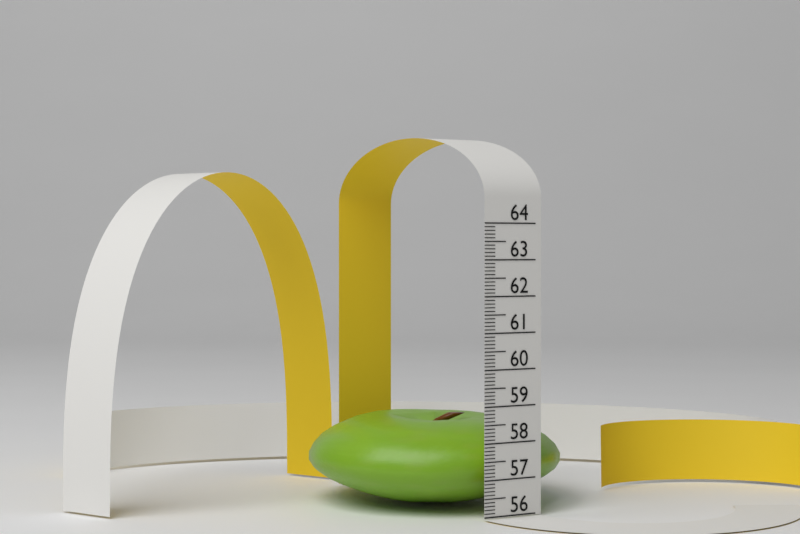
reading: 58.5 (no unit)
